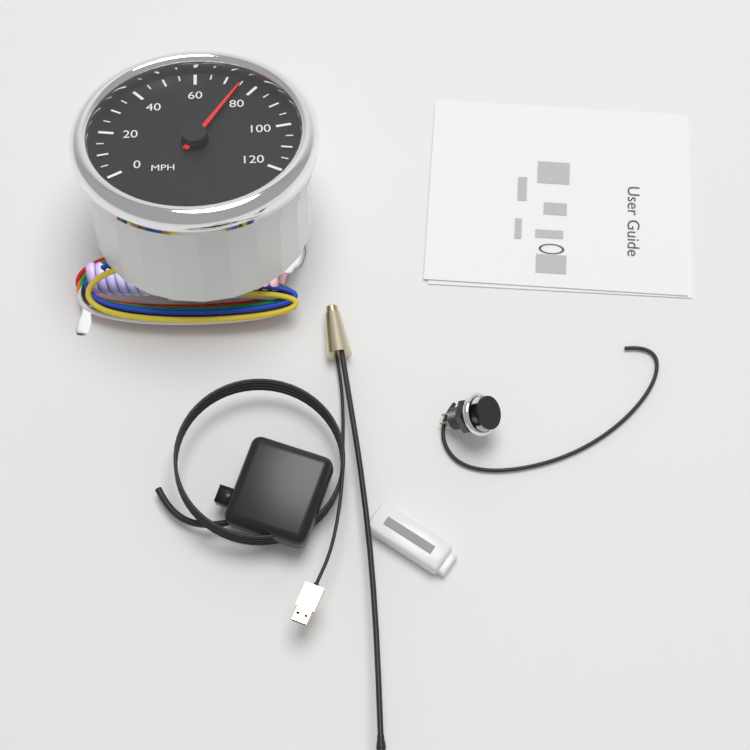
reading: 75 MPH
